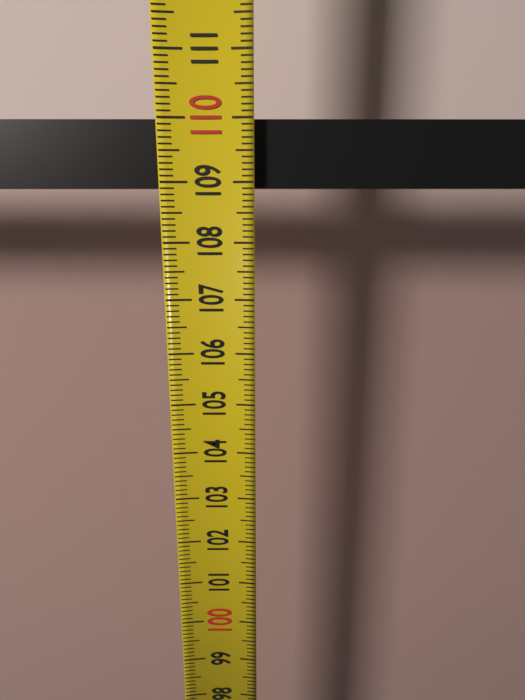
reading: 110.0 (no unit)
